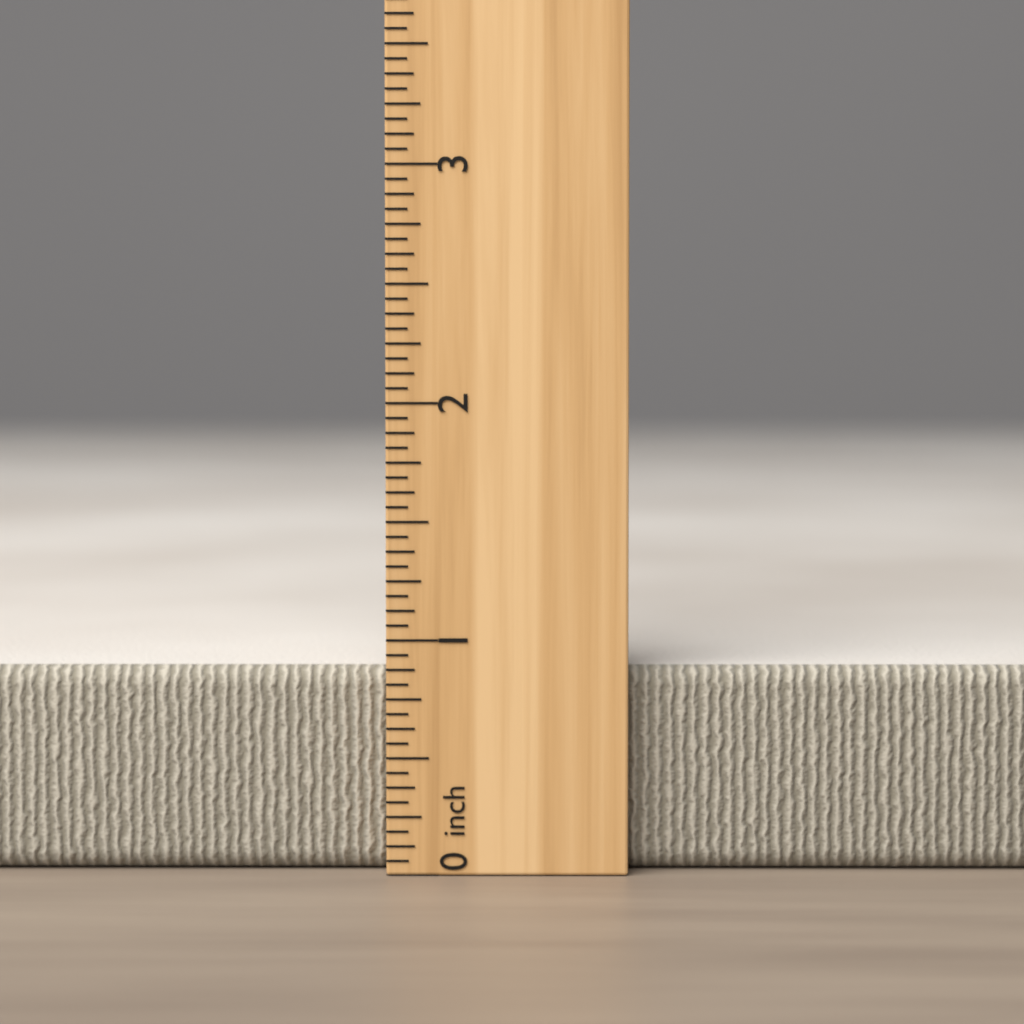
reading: 0.8750 inch
